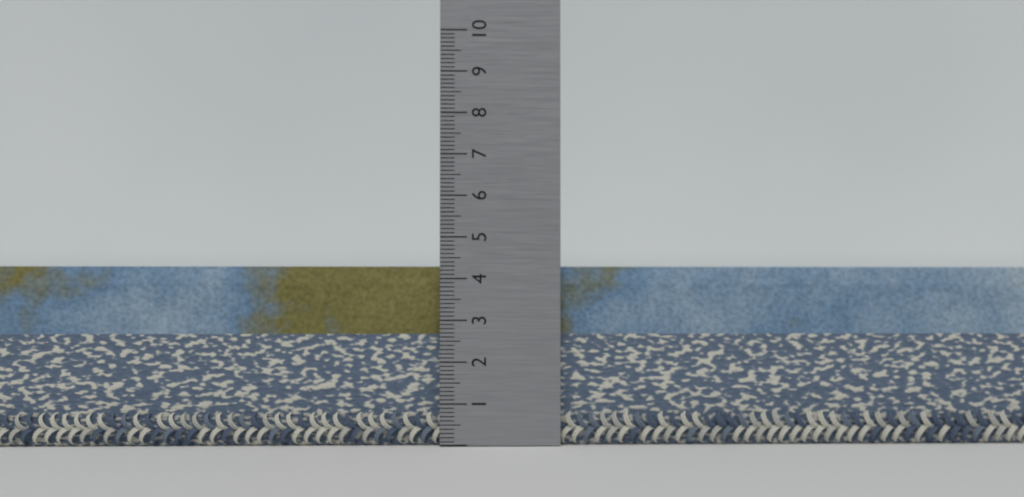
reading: 4.3 (no unit)
